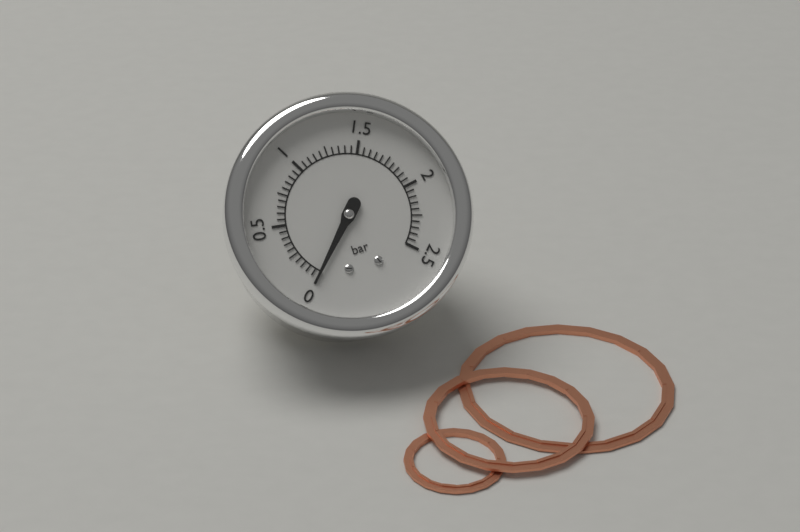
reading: 0.00 bar
